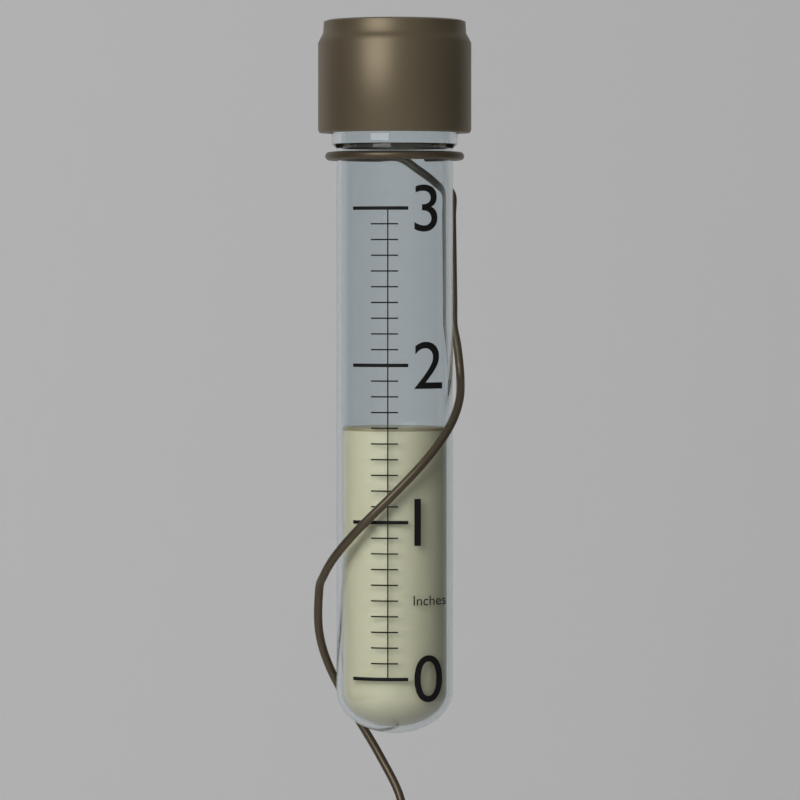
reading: 1.6 in
